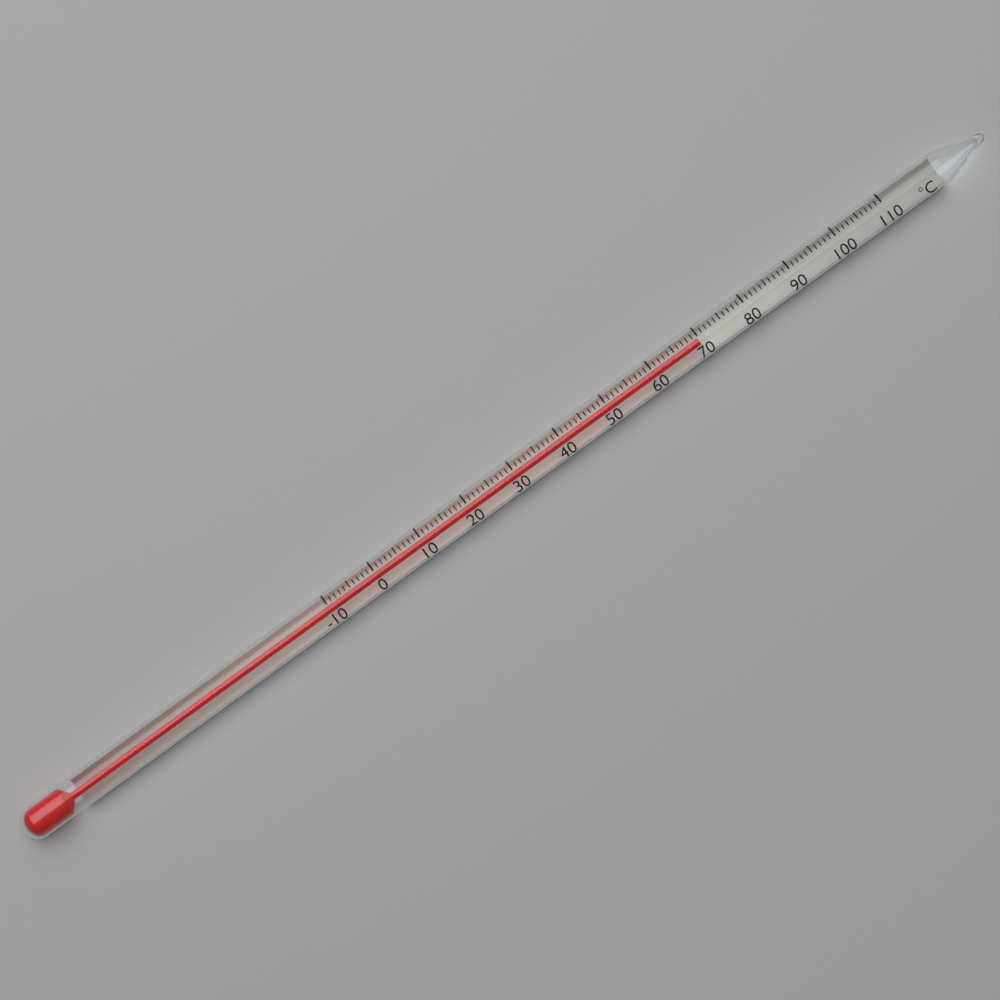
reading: 70 °C
